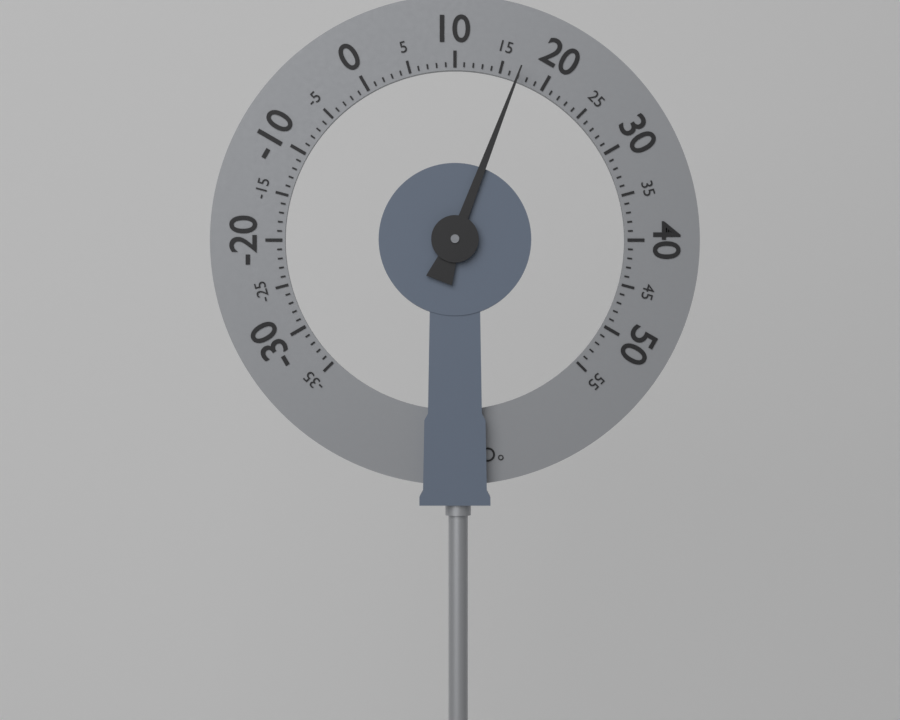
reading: 17 °C
